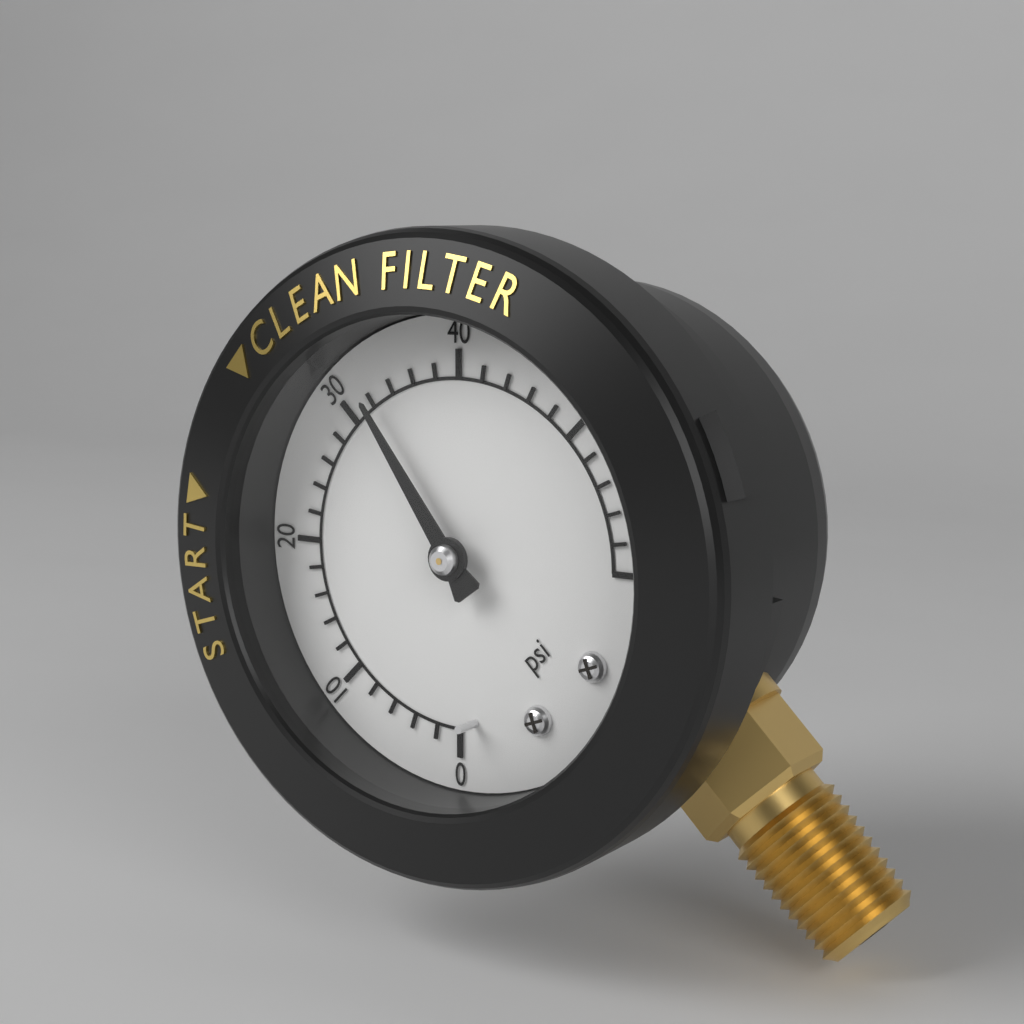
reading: 32 psi
